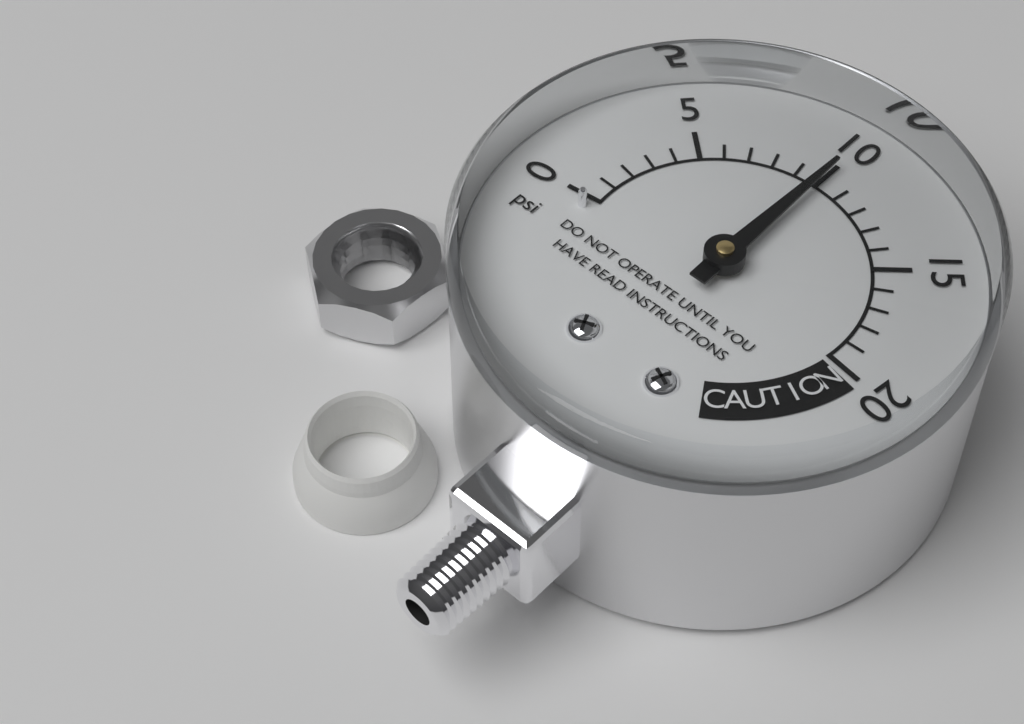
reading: 10 psi
